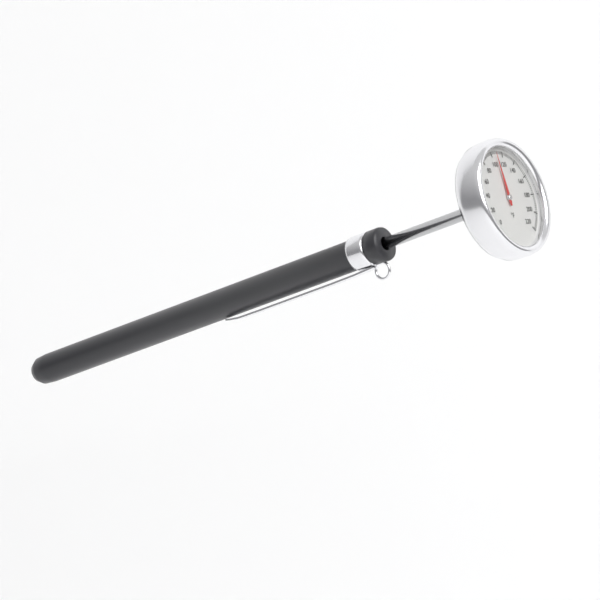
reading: 108 °F
